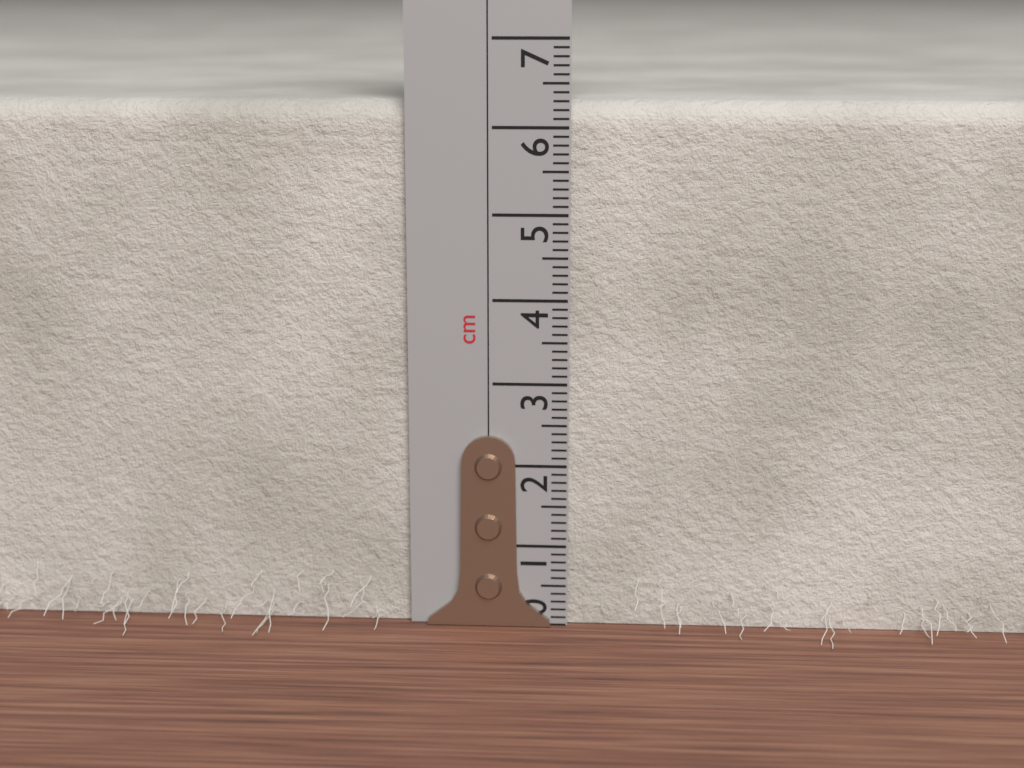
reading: 6.3 cm
